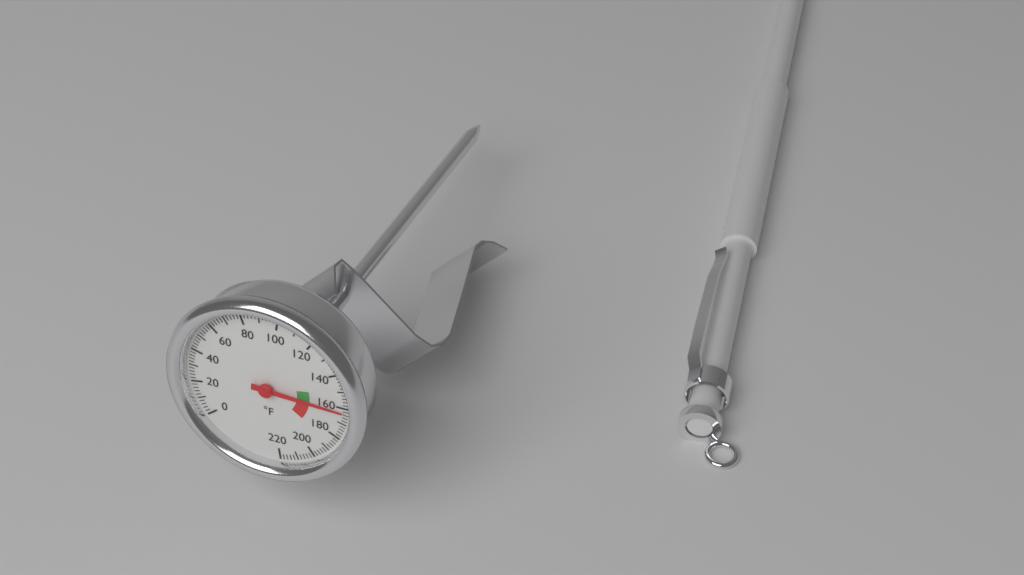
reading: 162 °F
